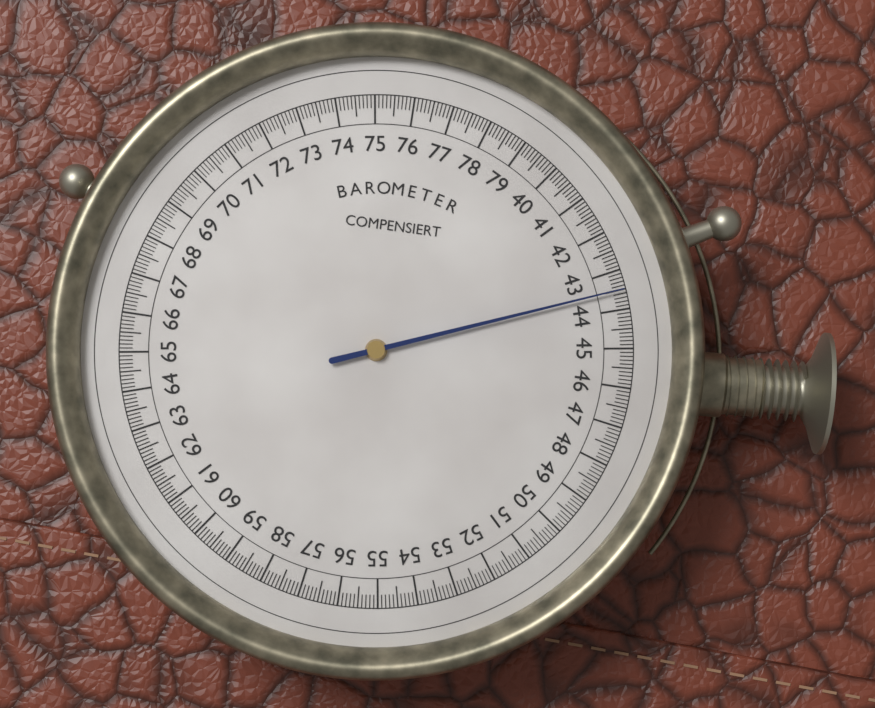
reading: 43.5 (no unit)
